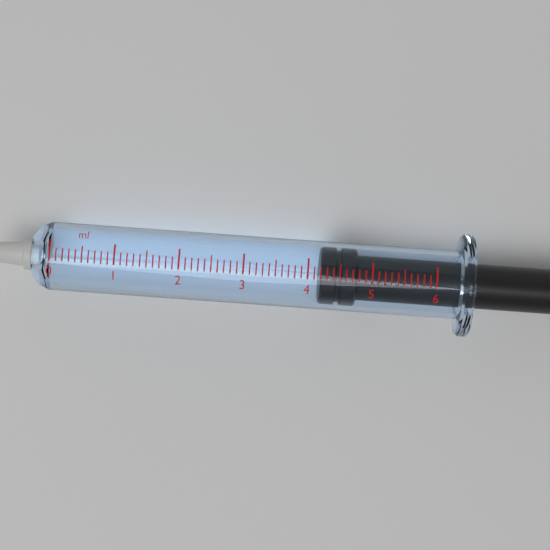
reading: 4.2 ml
